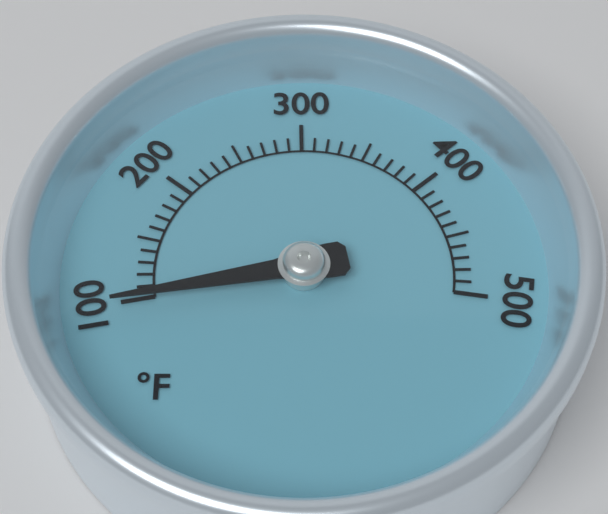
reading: 100 °F
